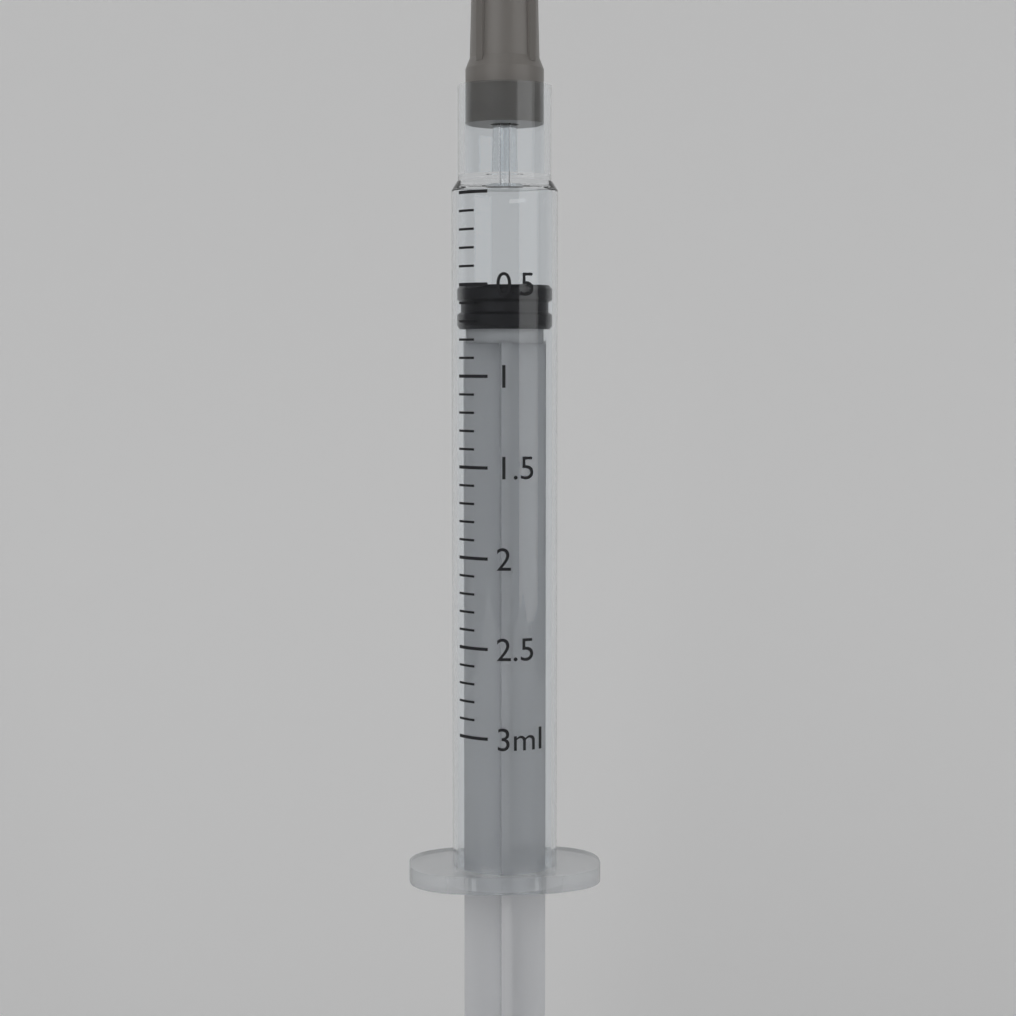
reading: 0.5 ml
